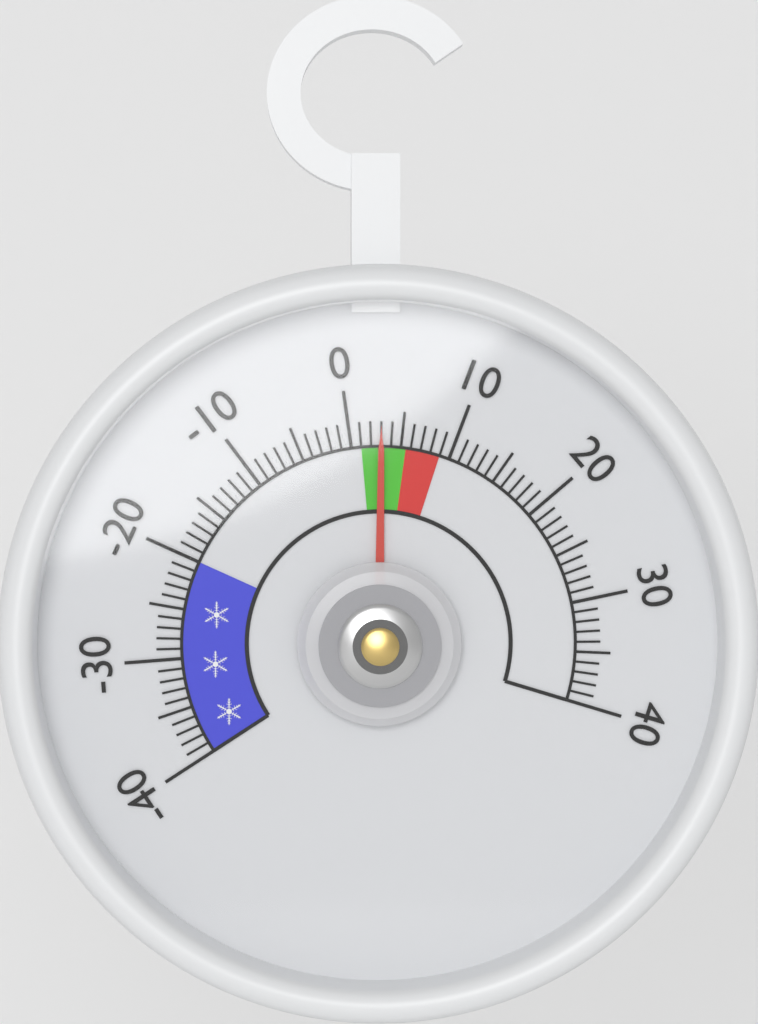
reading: 3 (no unit)
